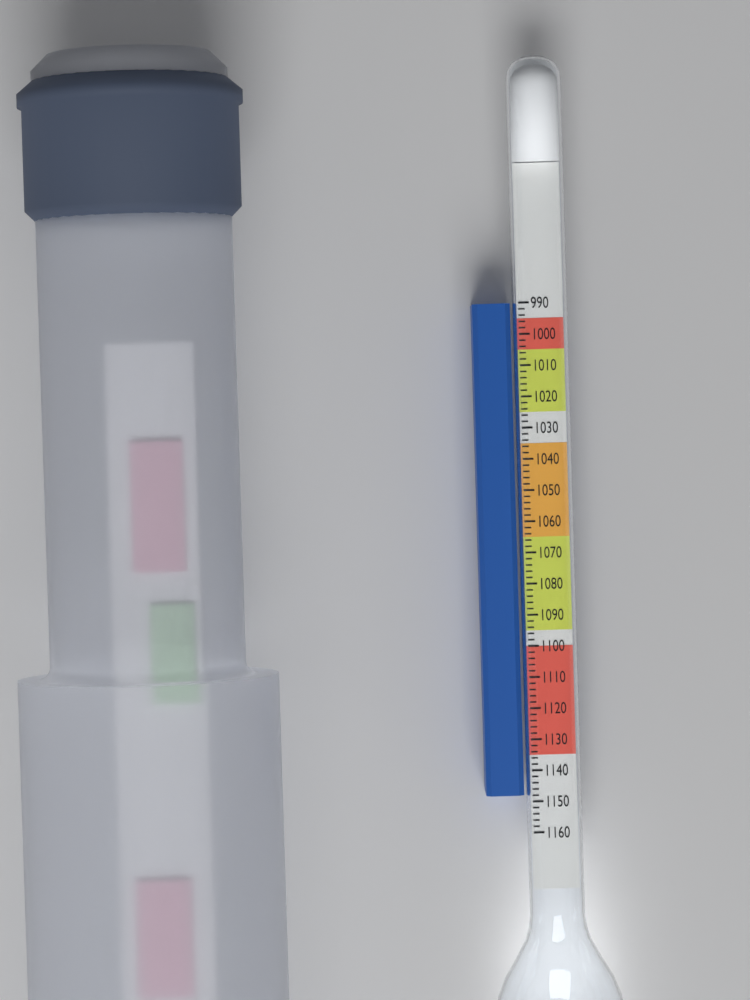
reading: 1148 (no unit)
